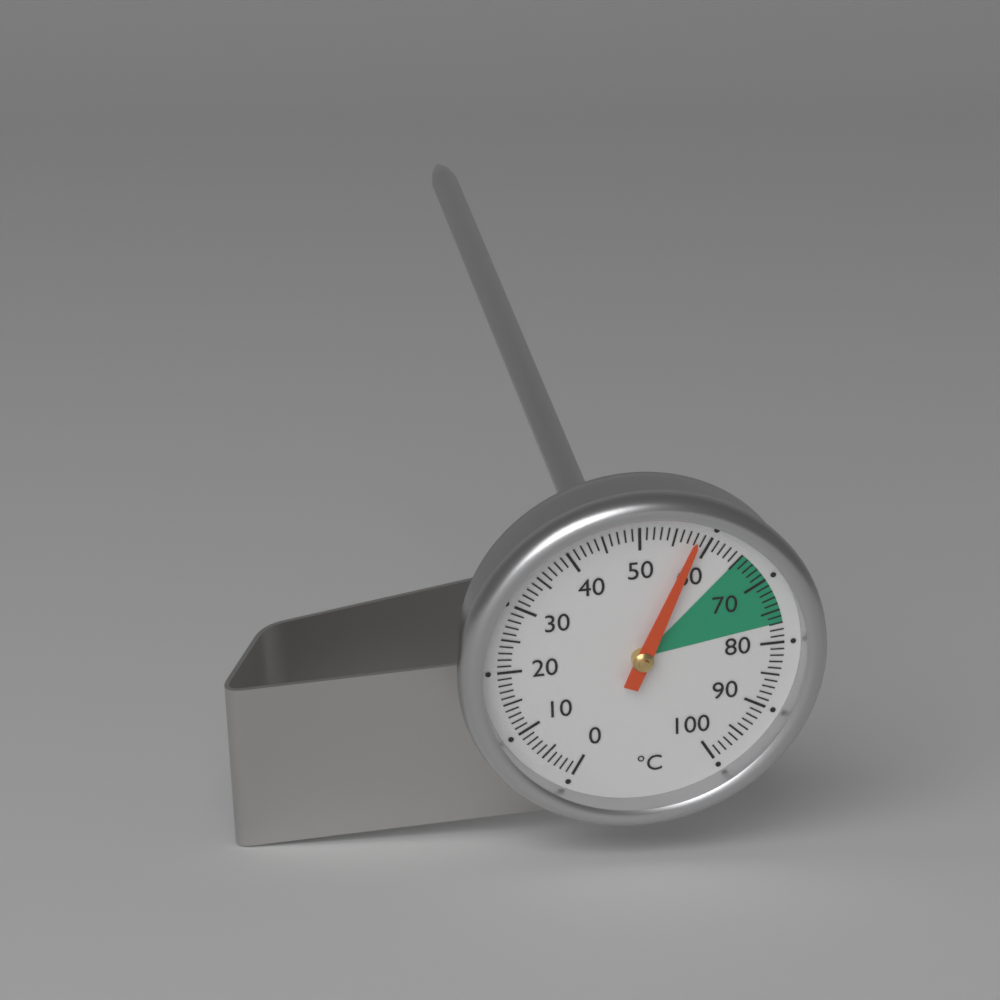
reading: 58 °C
